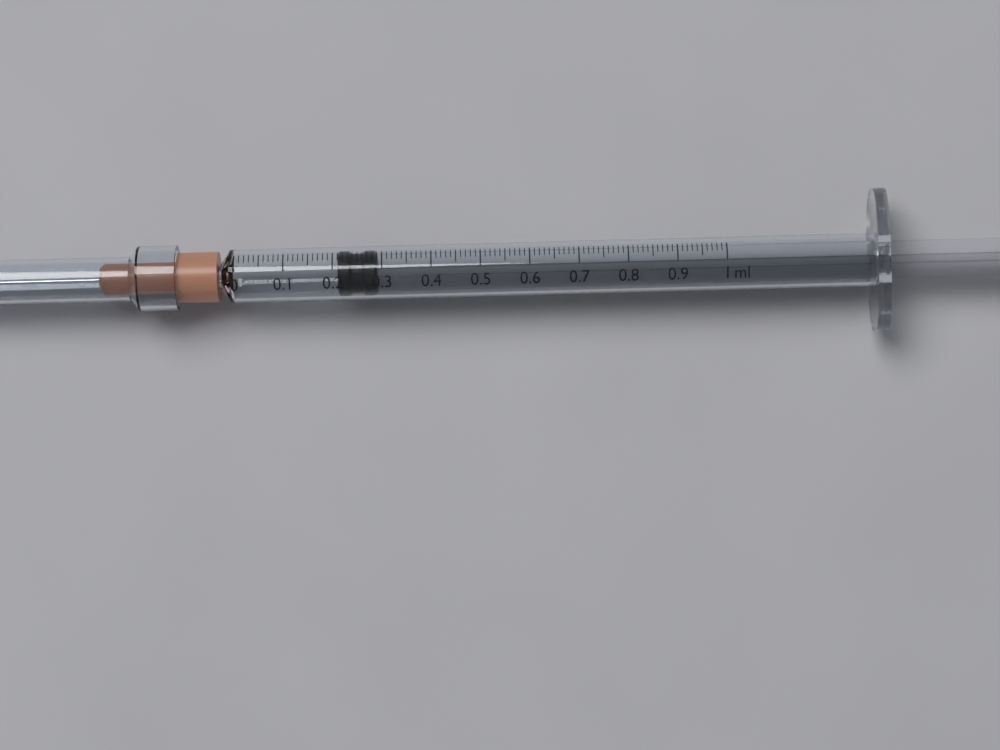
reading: 0.21 ml
